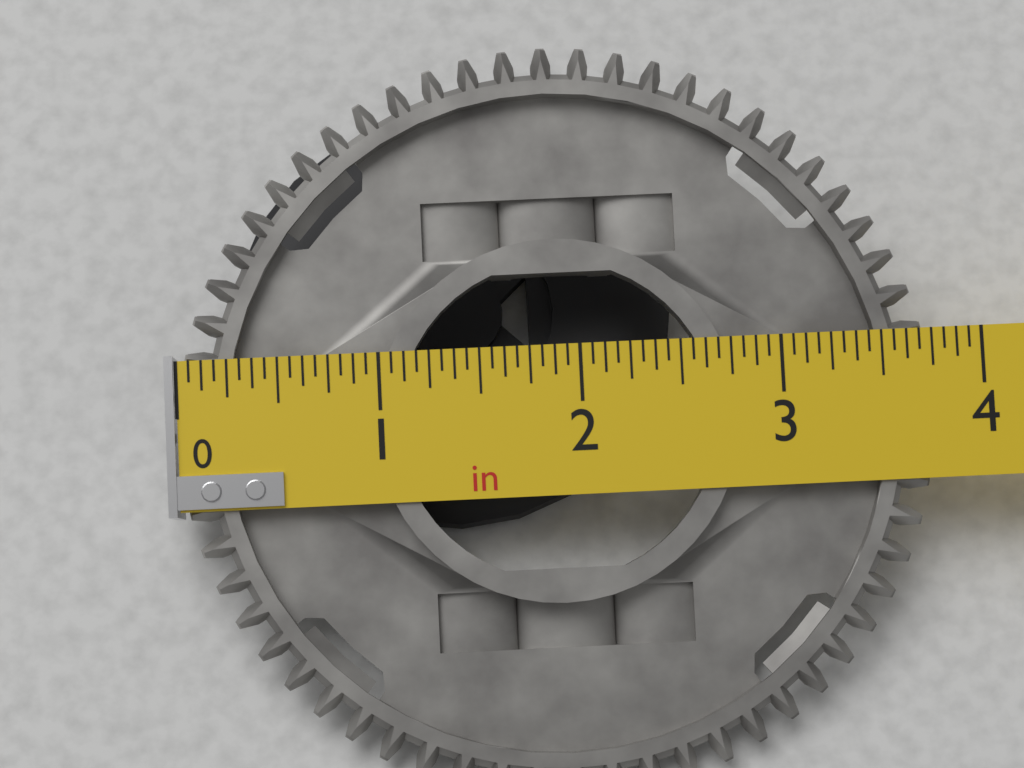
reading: 3.7500 in
